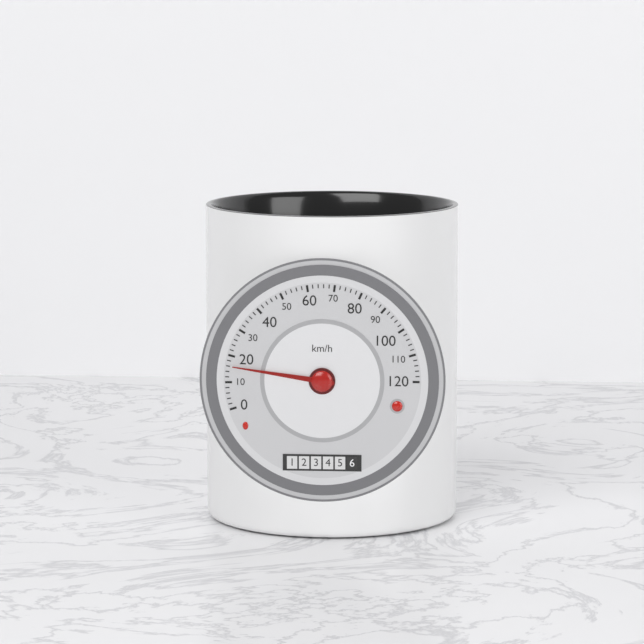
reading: 16 km/h
